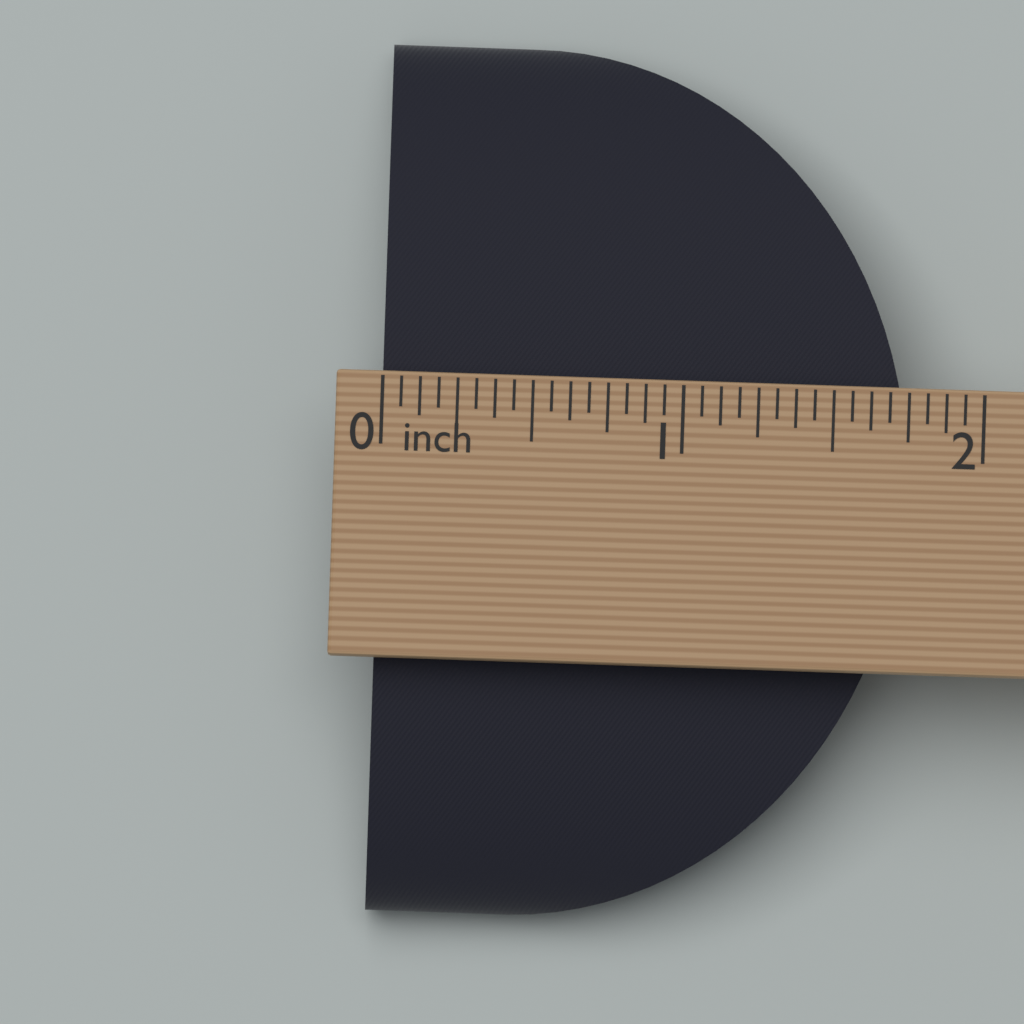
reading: 1.7500 in
